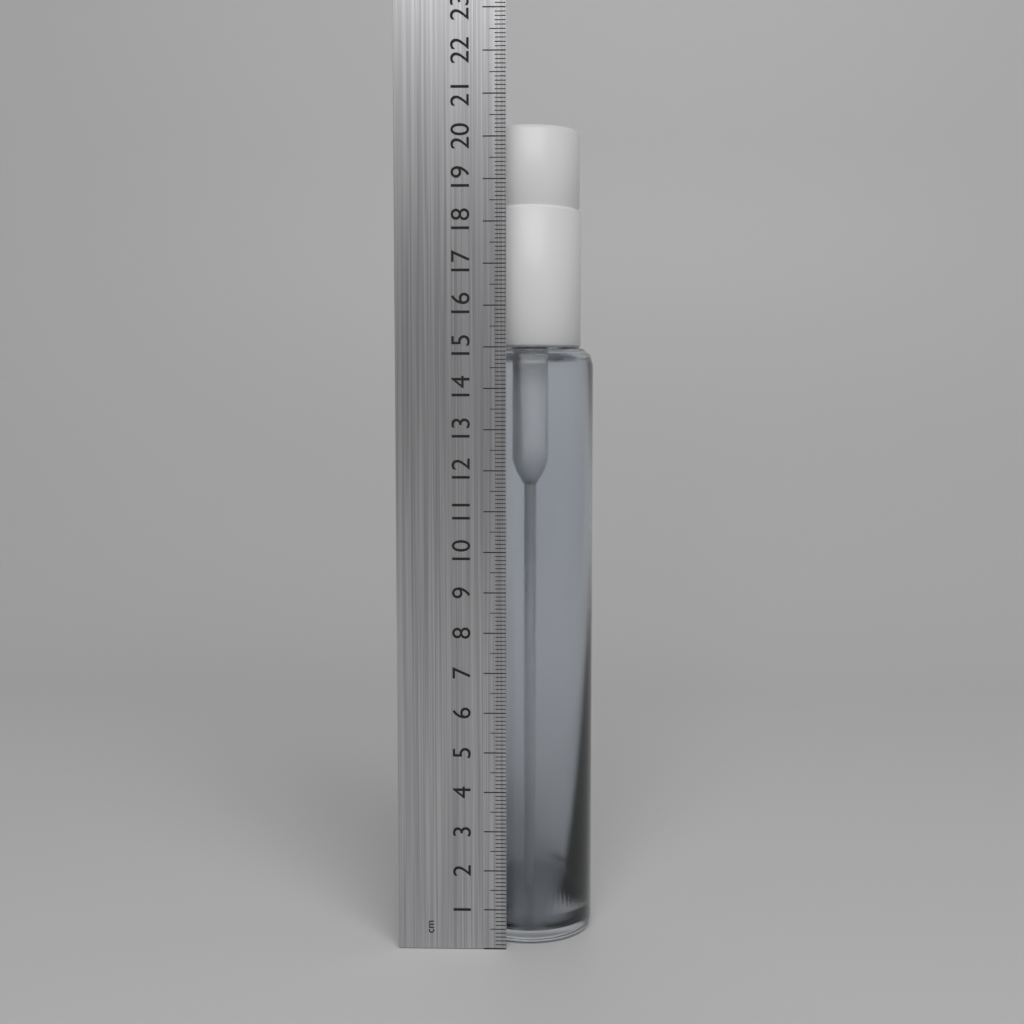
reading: 20.4 cm
